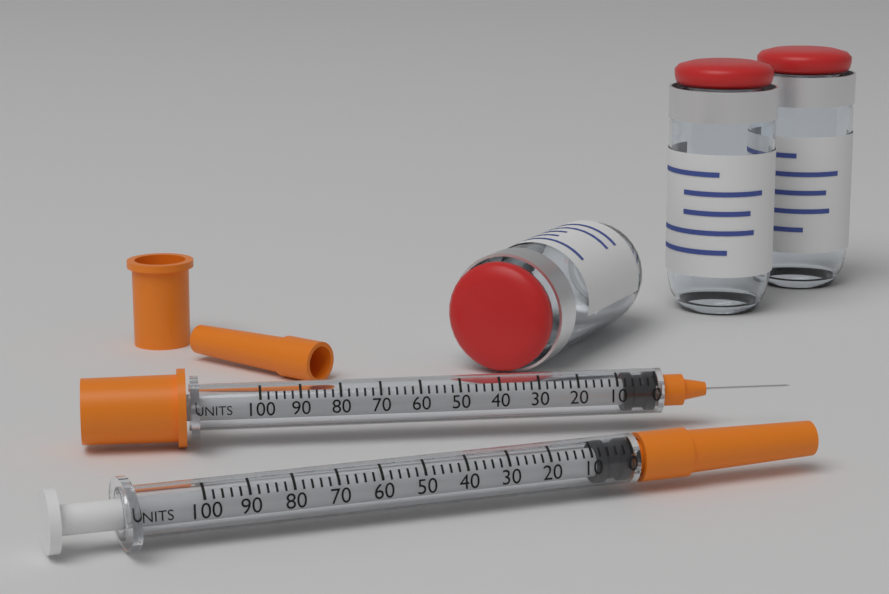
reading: 0 units
